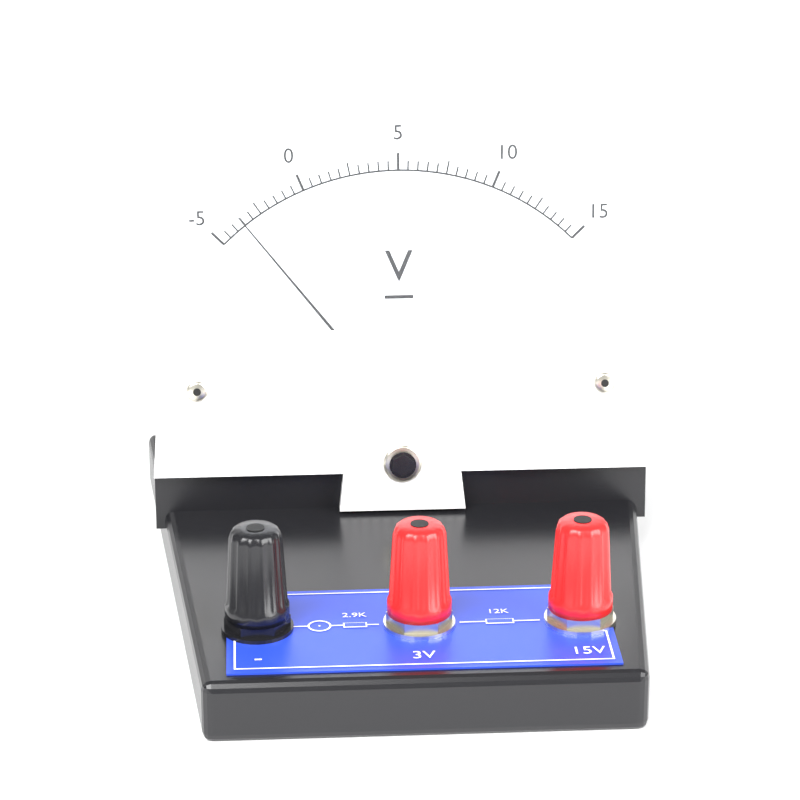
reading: -3.5 V
